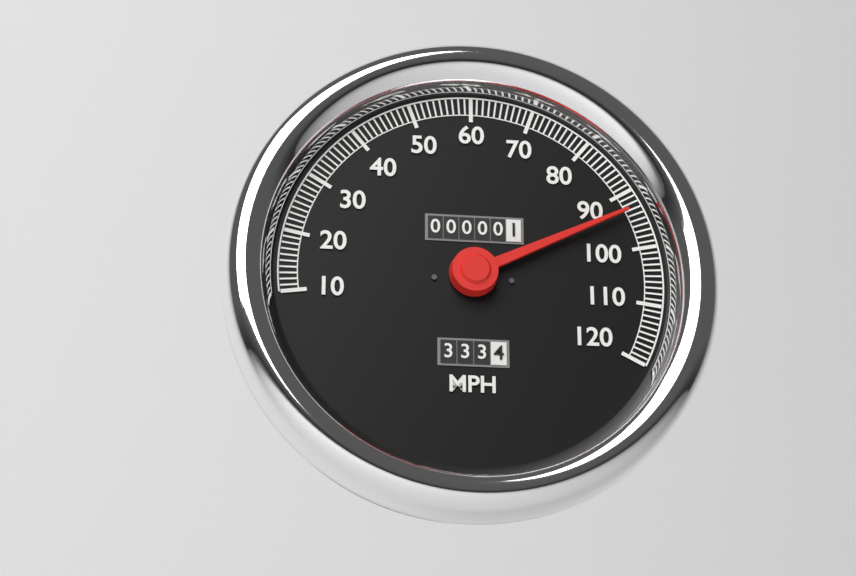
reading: 93 MPH
